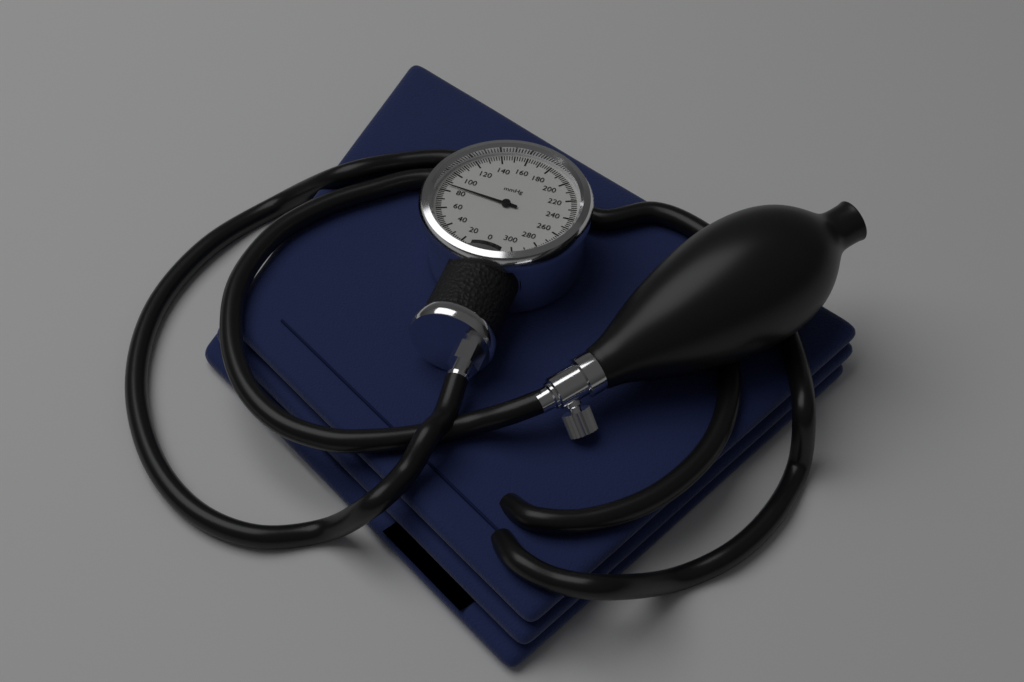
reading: 86 mmHg
